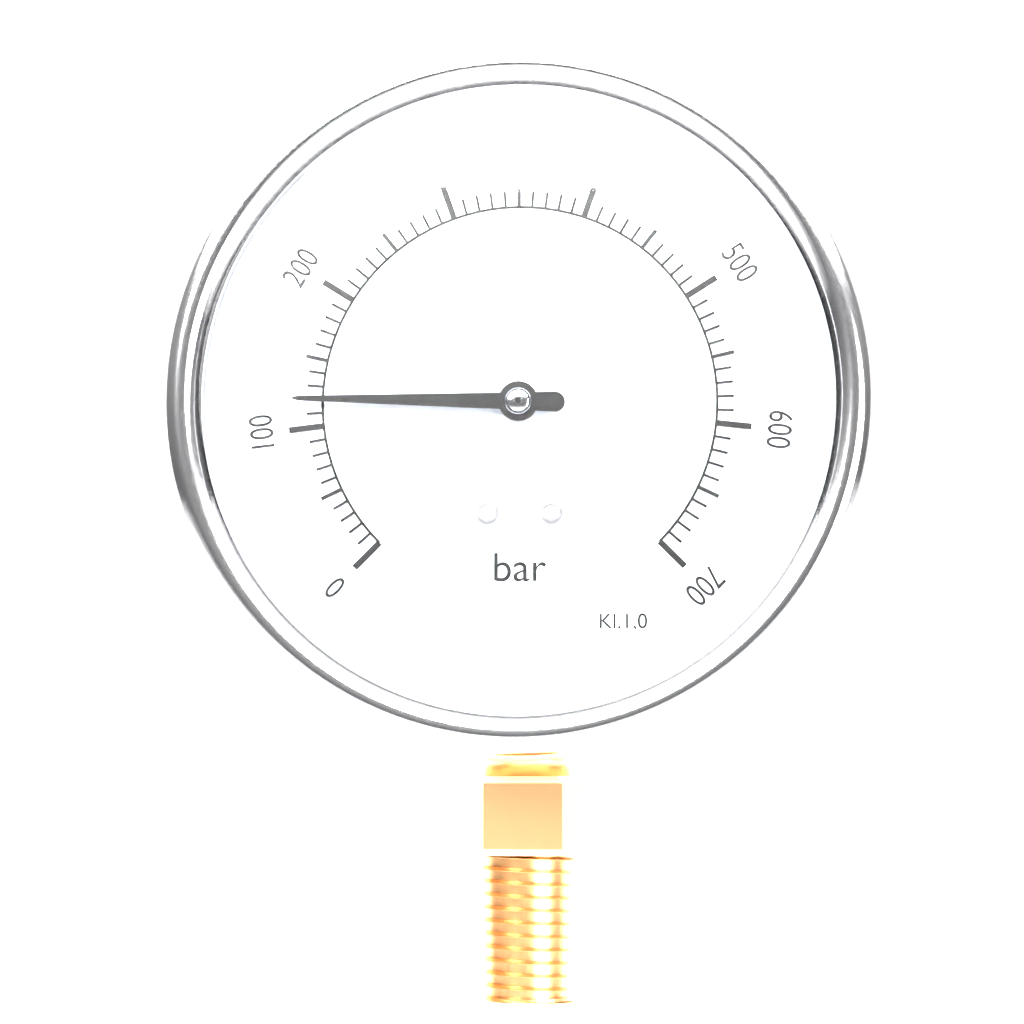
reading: 120 bar
